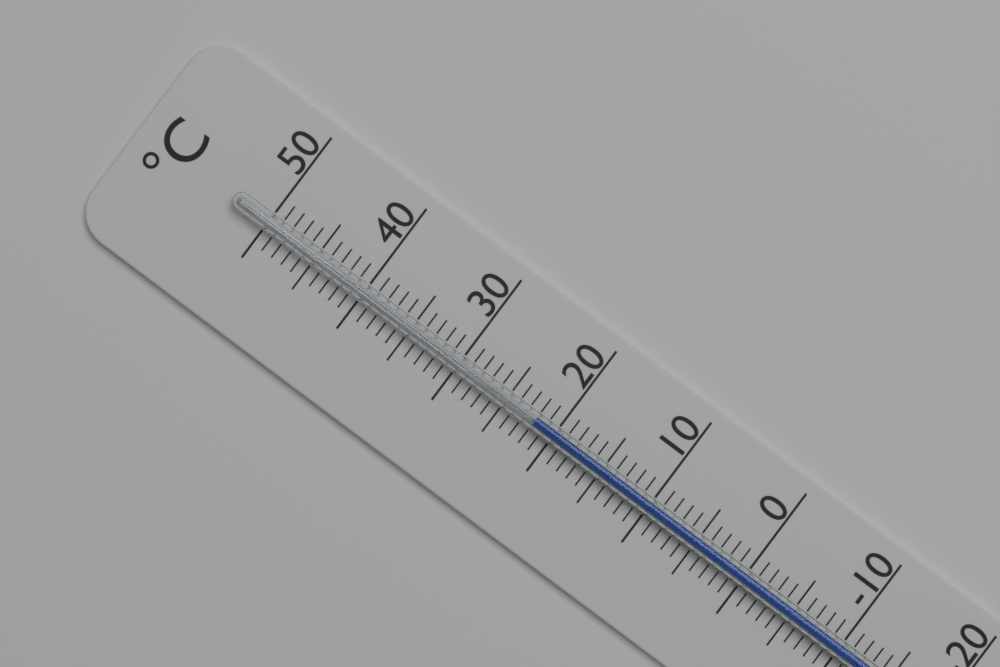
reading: 22 °C
